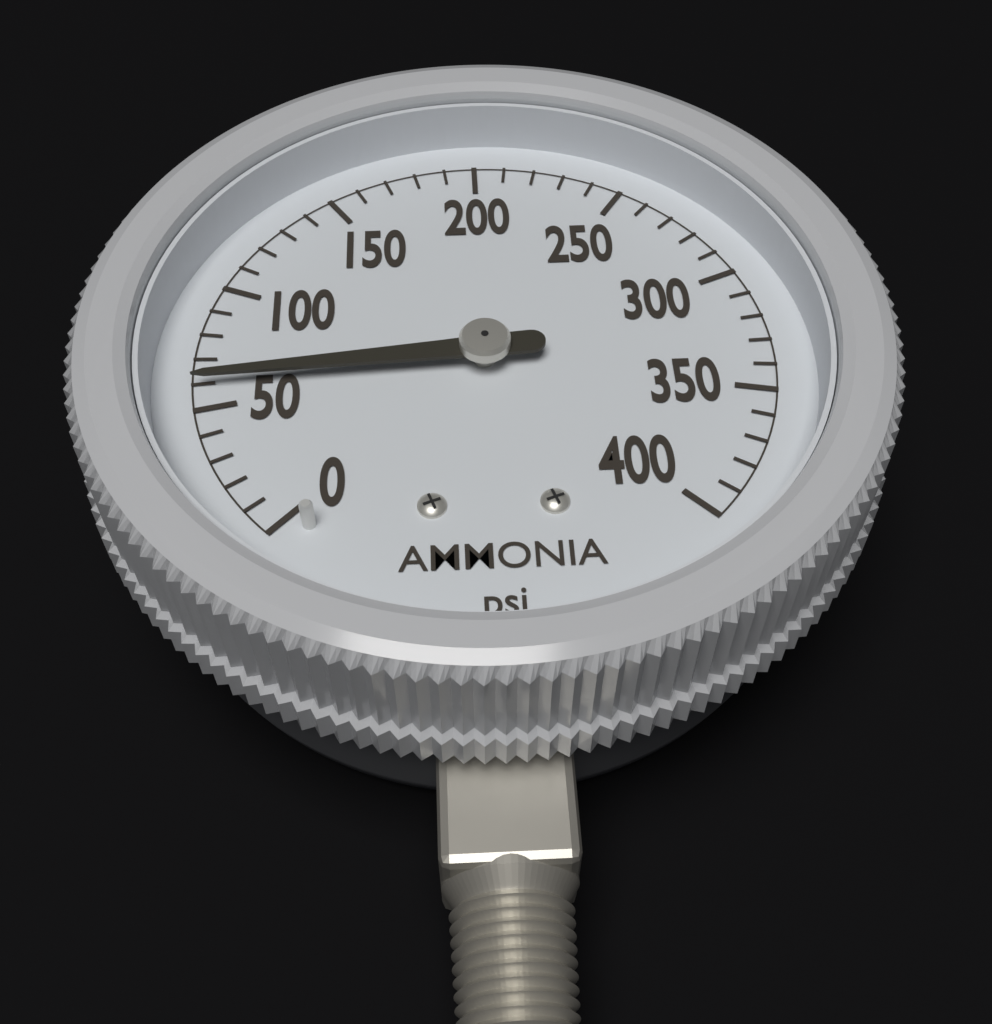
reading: 60 psi
